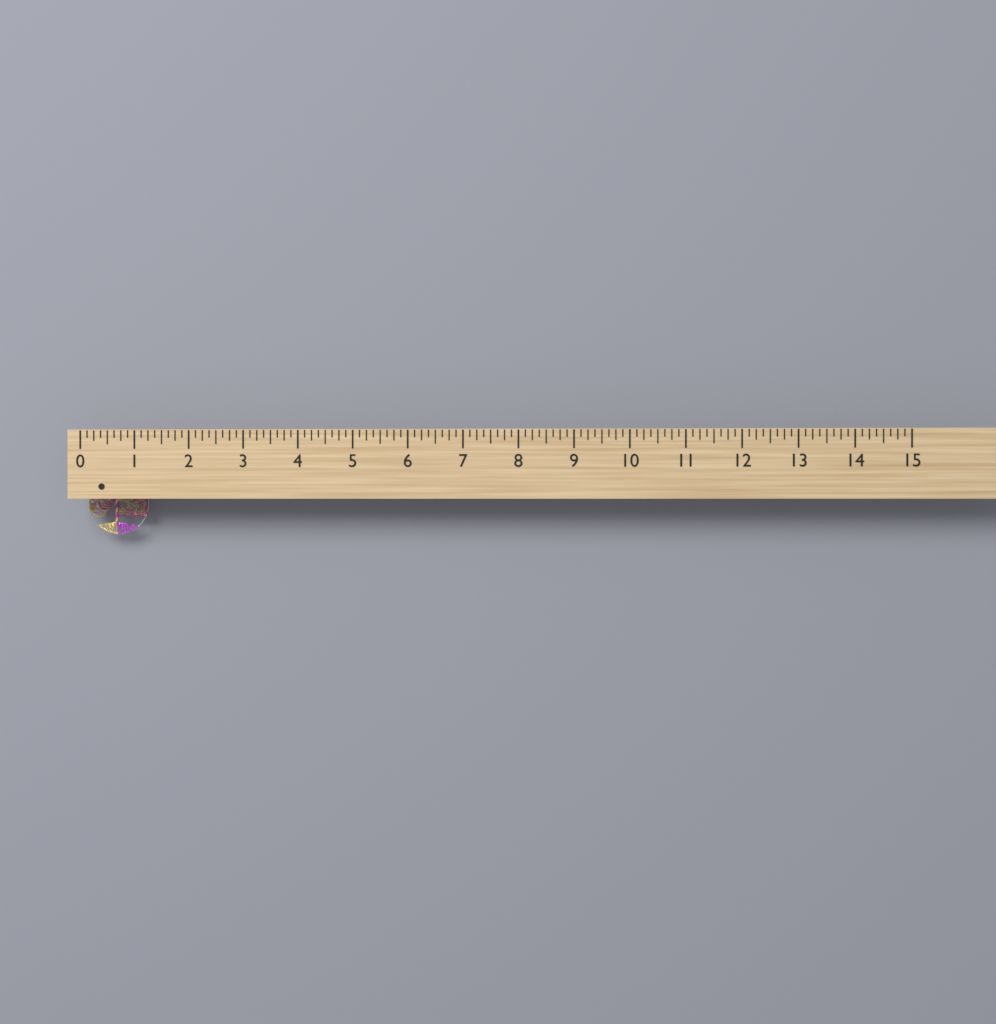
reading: 1.125 (no unit)
